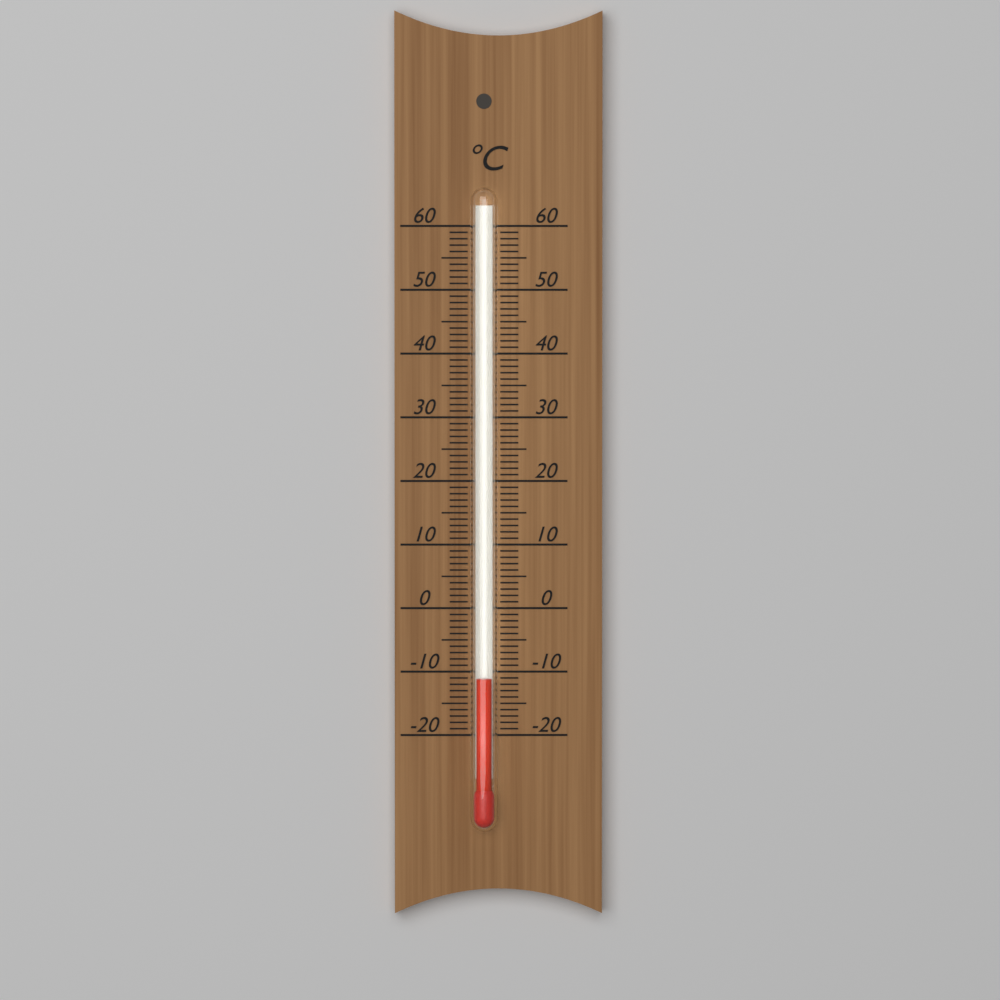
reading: -11 °C
